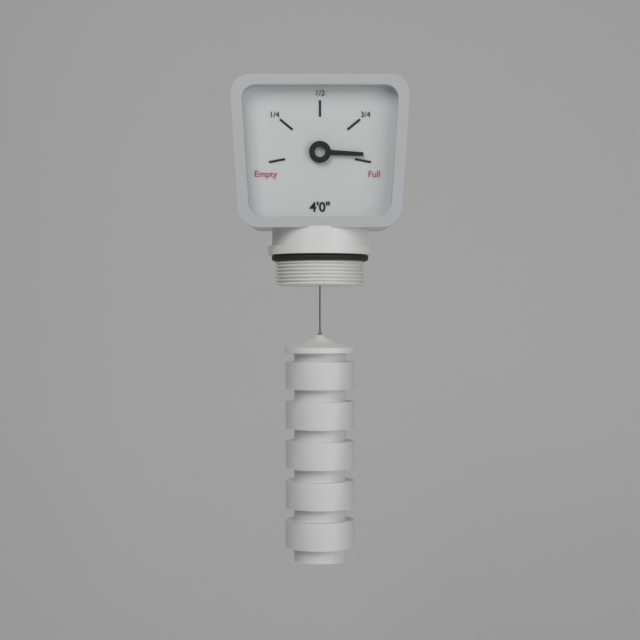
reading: 0.96 (no unit)
